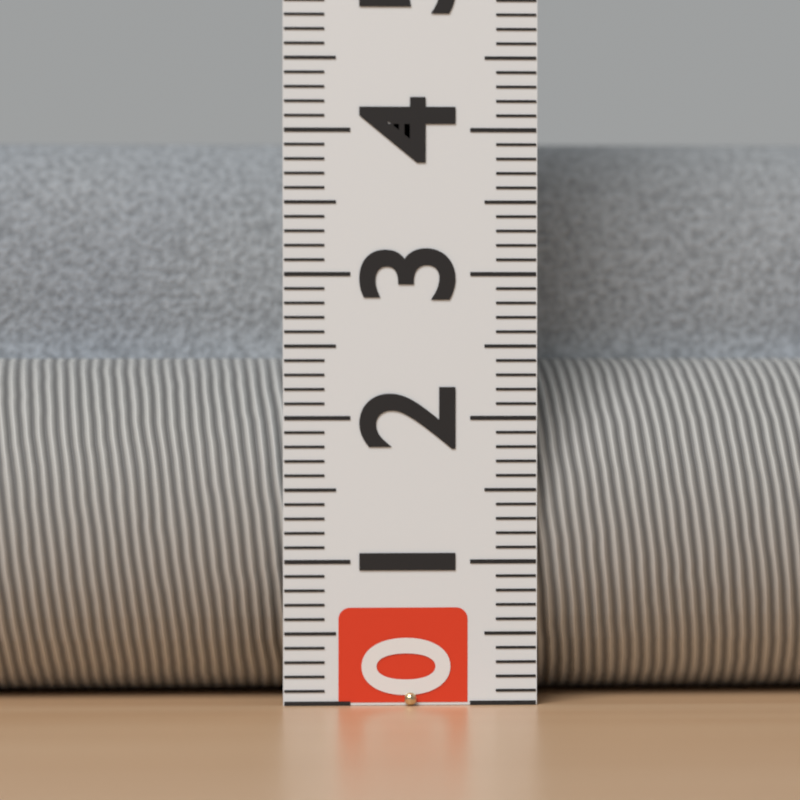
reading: 4.0 (no unit)
